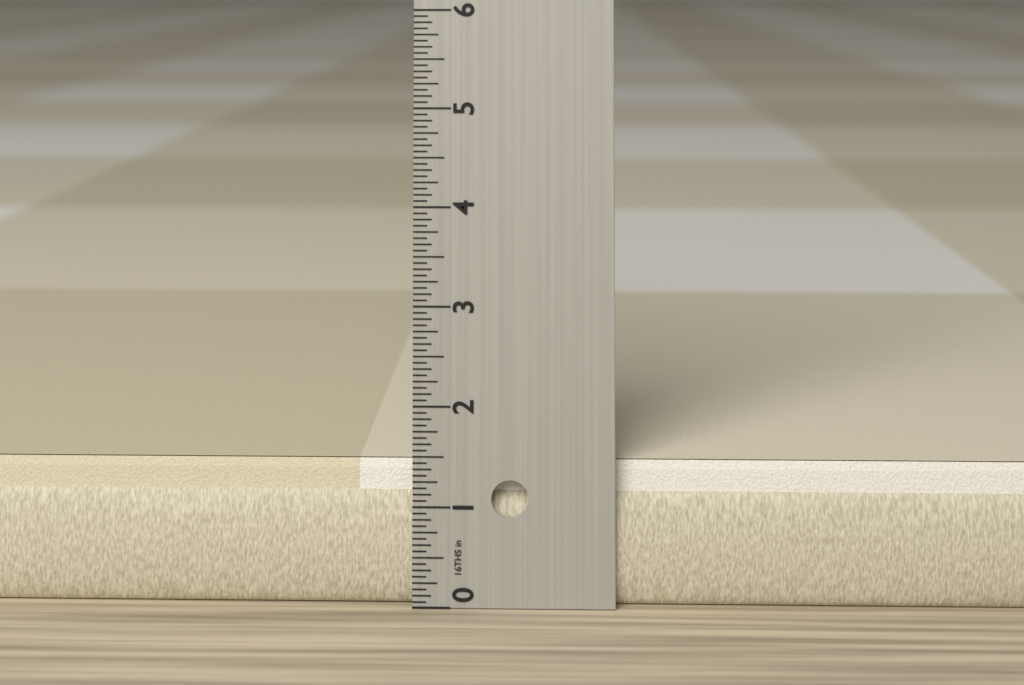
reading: 1.4375 in
